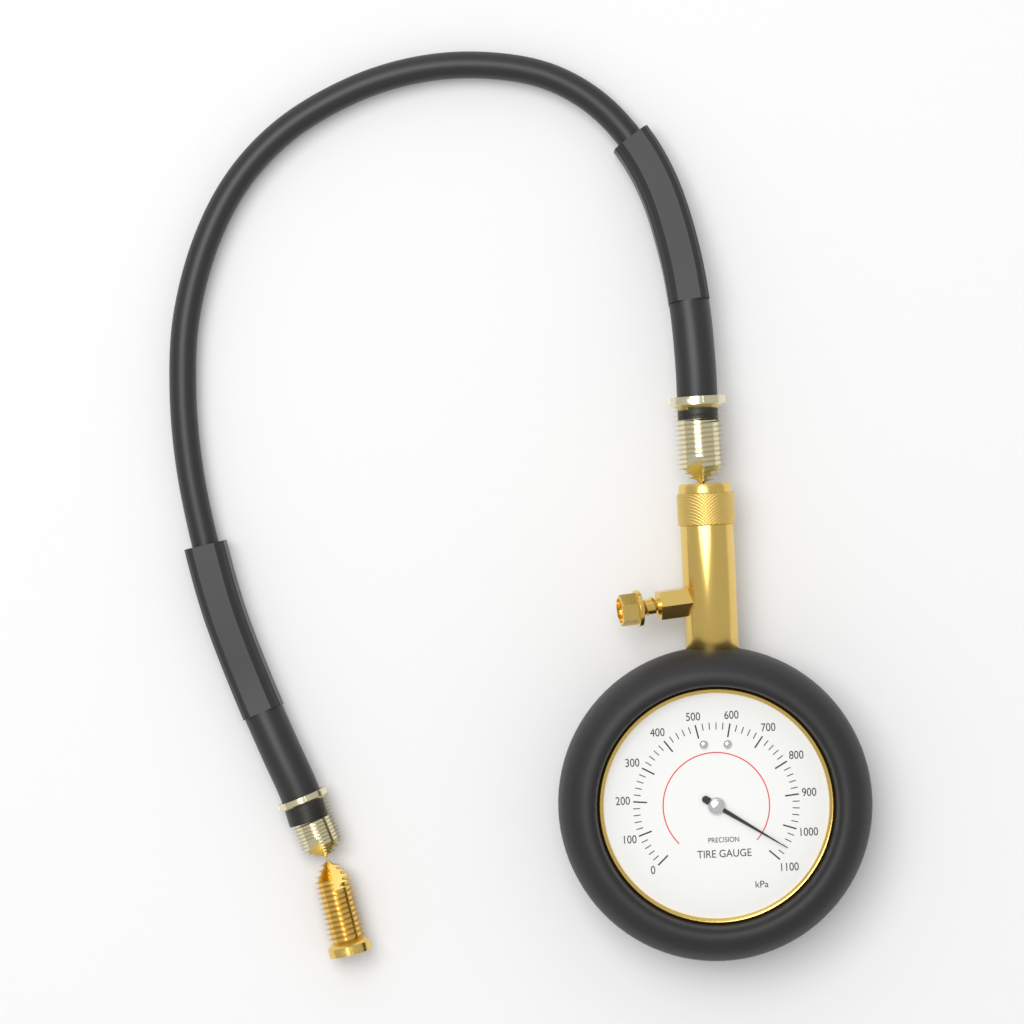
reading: 1060 kPa
